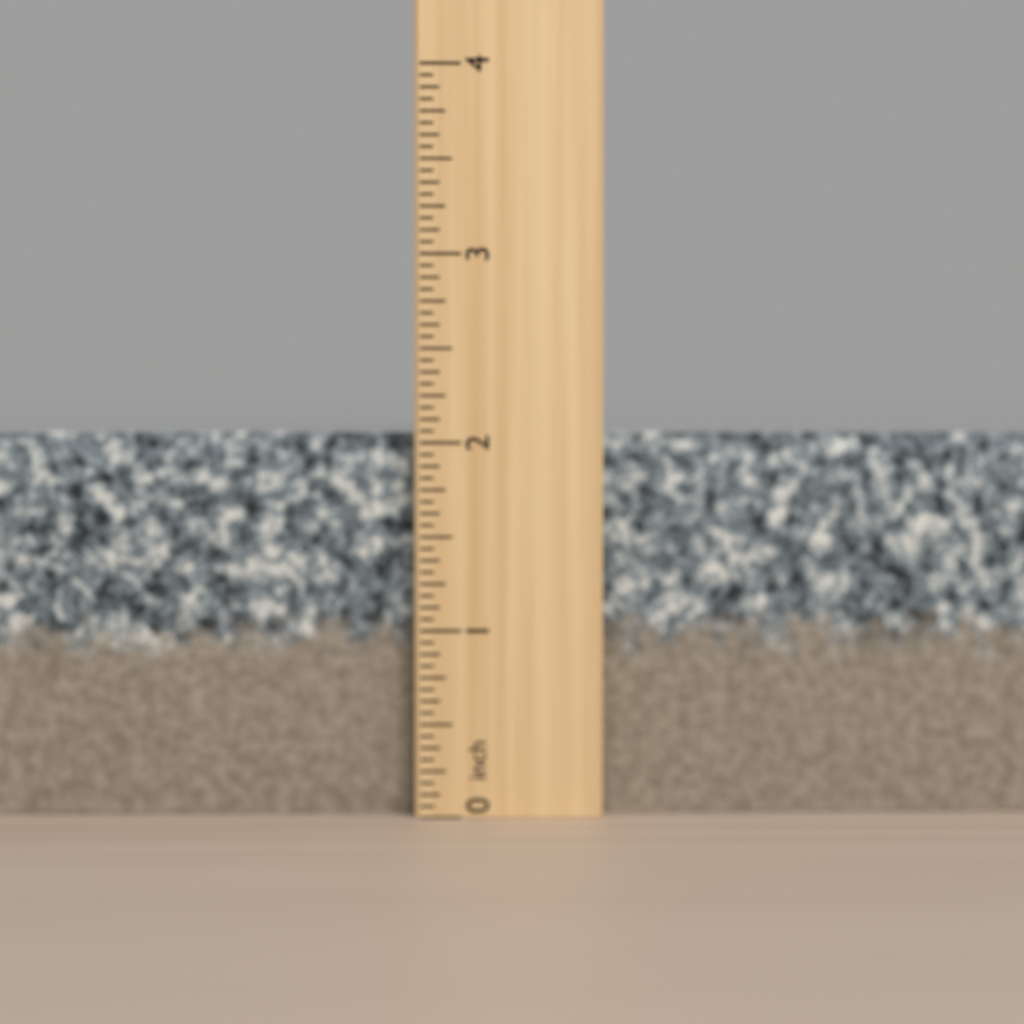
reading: 2.0625 inch
